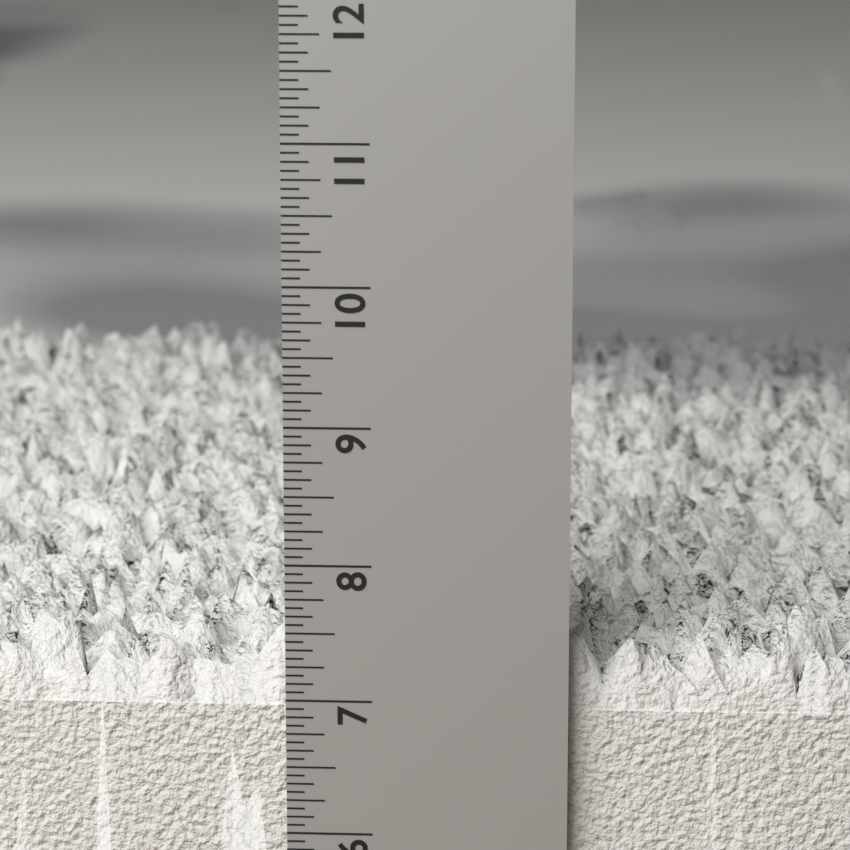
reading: 7.6875 in
